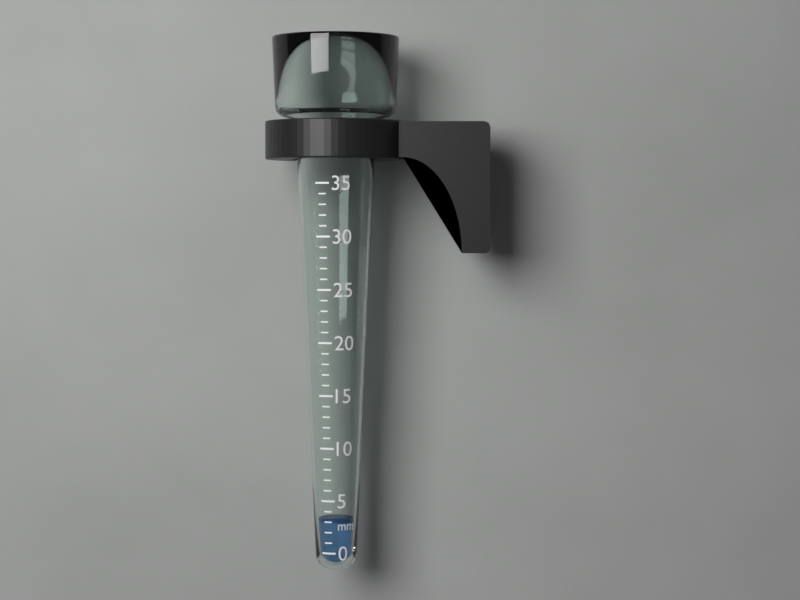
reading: 3 mm
